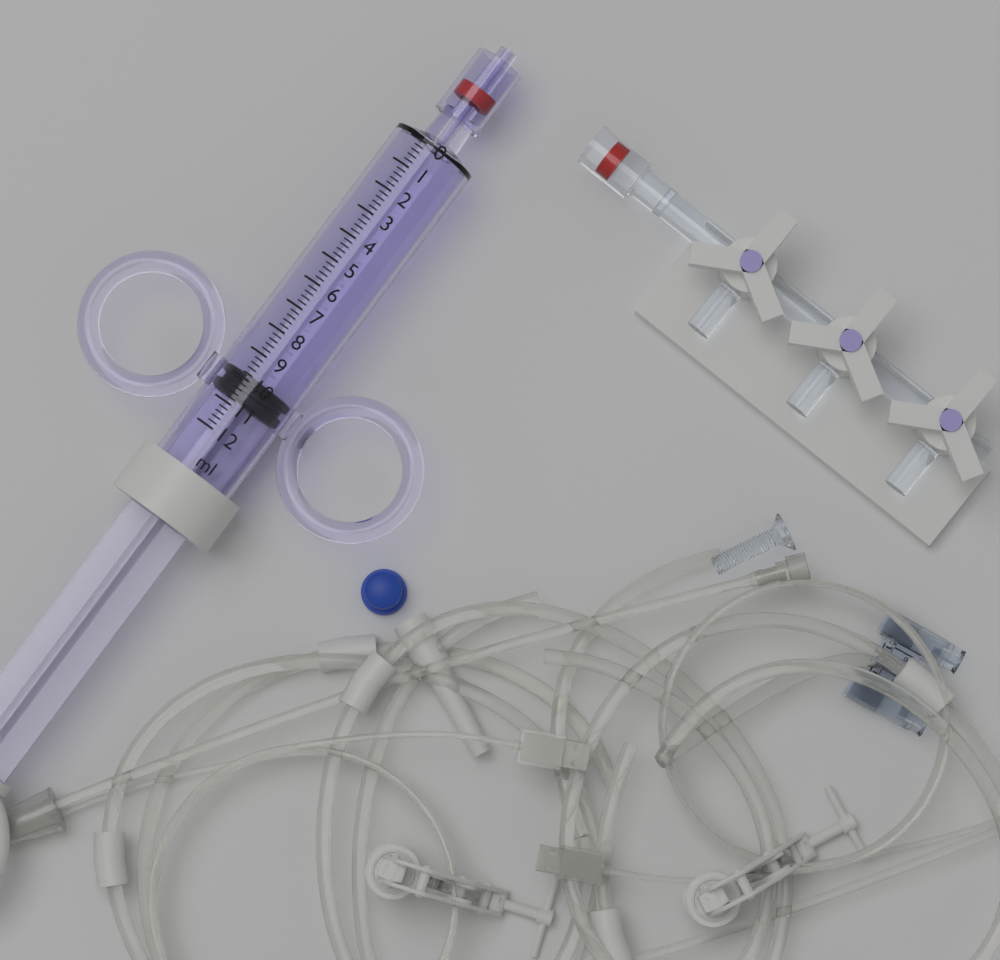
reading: 9.8 ml
